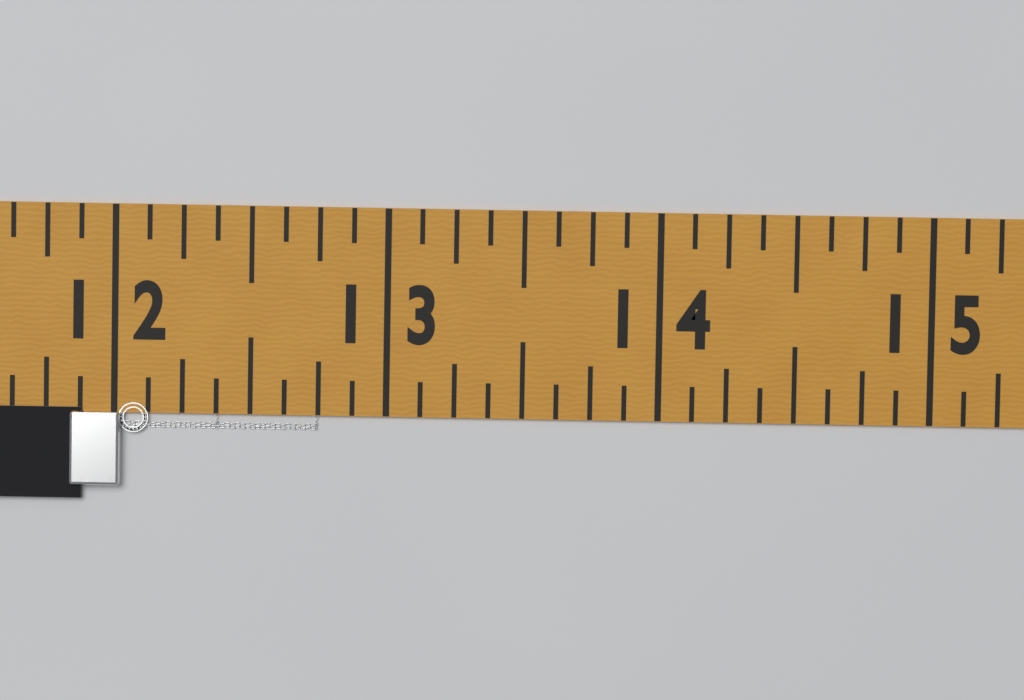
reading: 12.750 in
